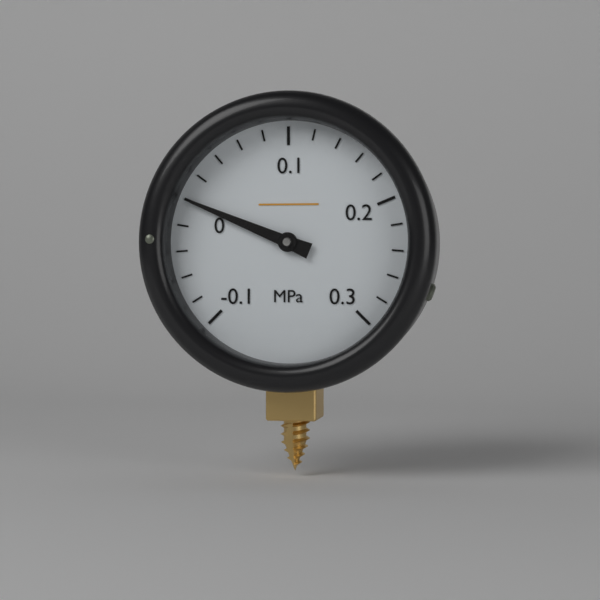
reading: 0.00 MPa
